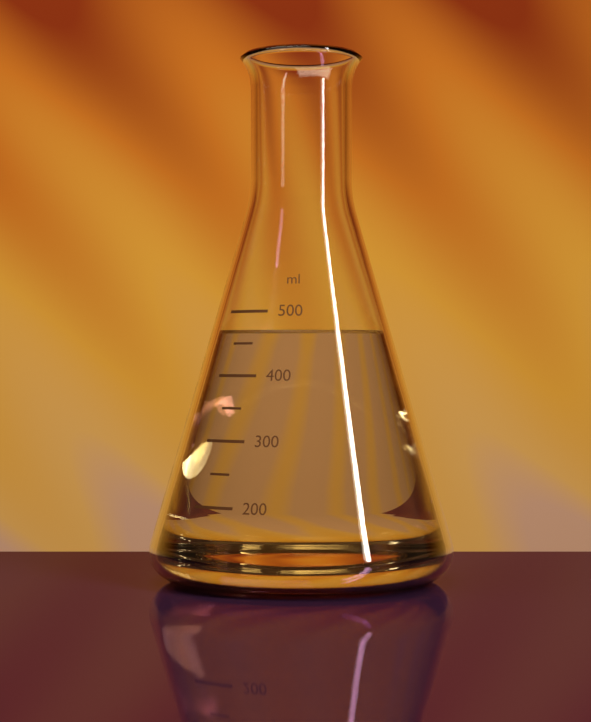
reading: 470 ml
